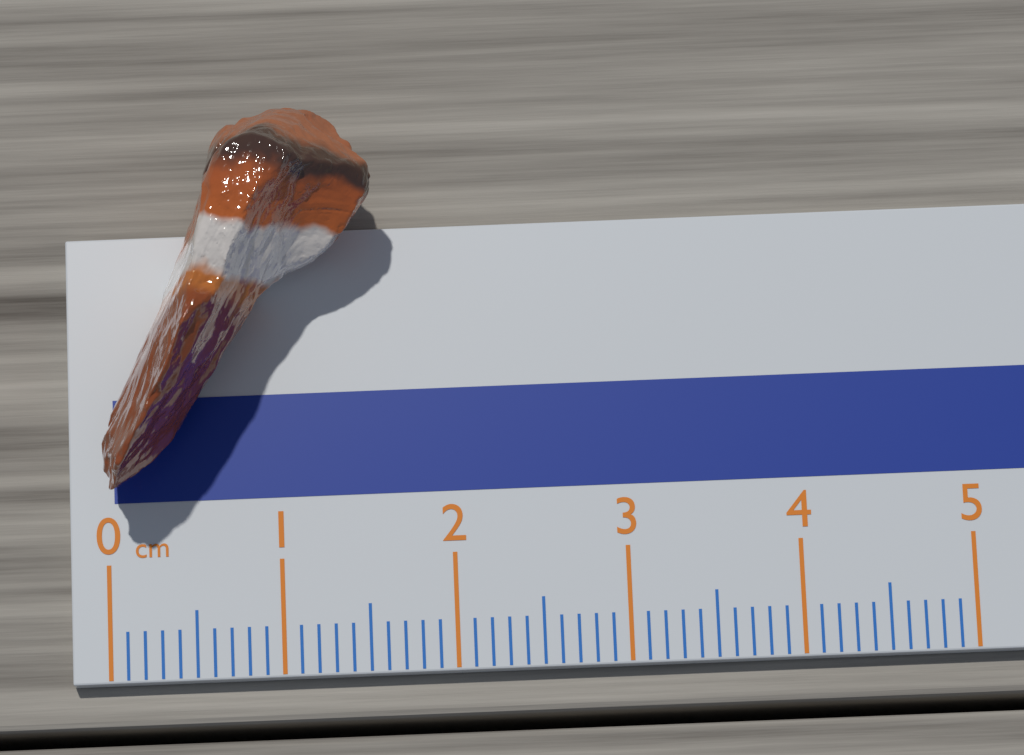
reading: 1.6 cm
